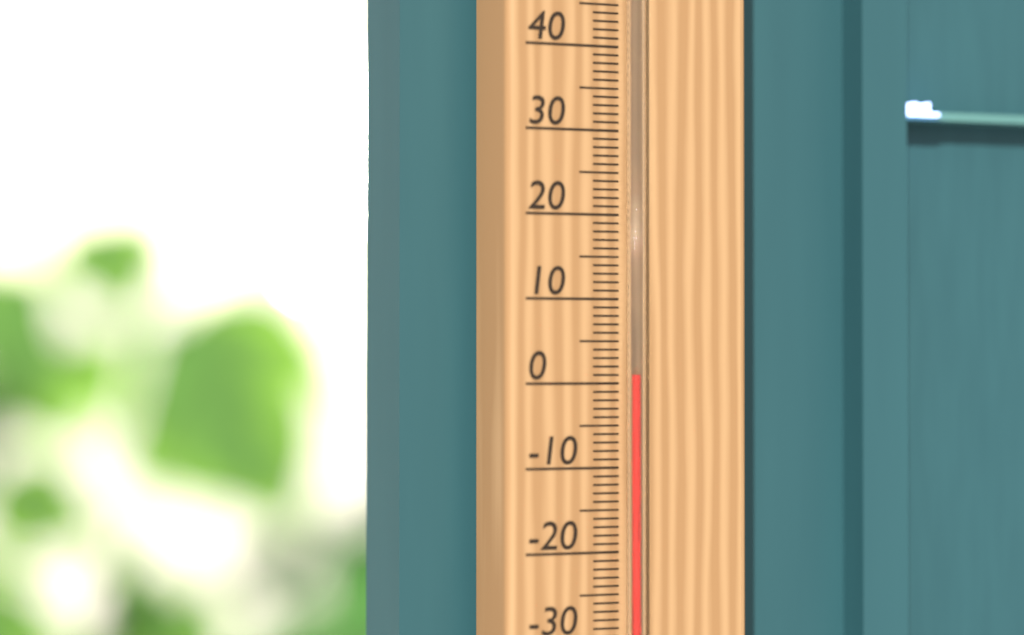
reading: 1 °C
